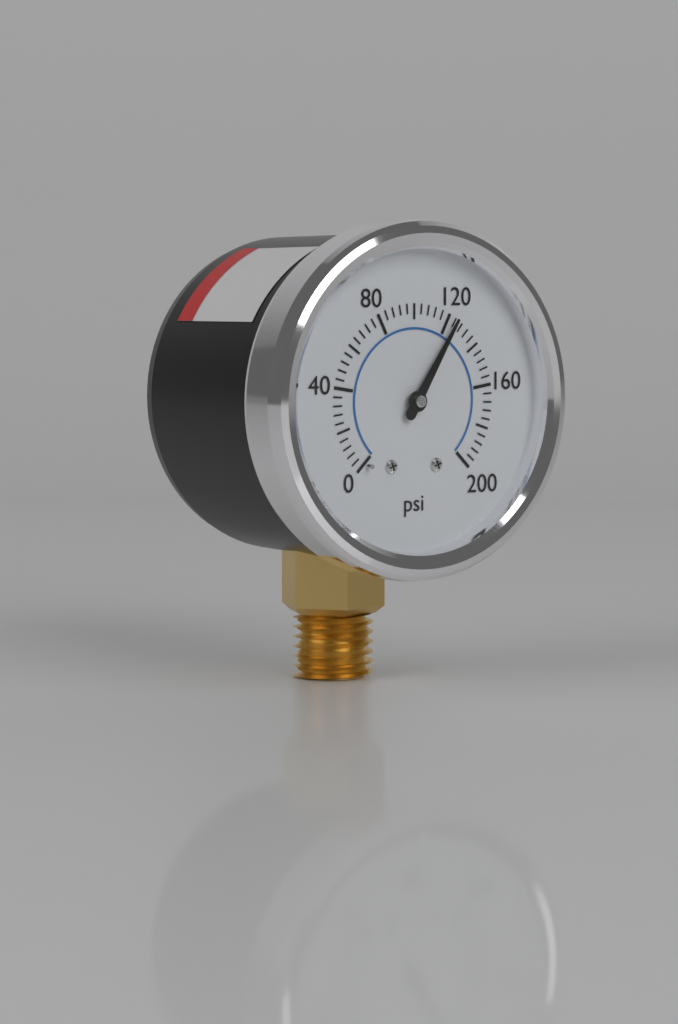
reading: 124 psi
